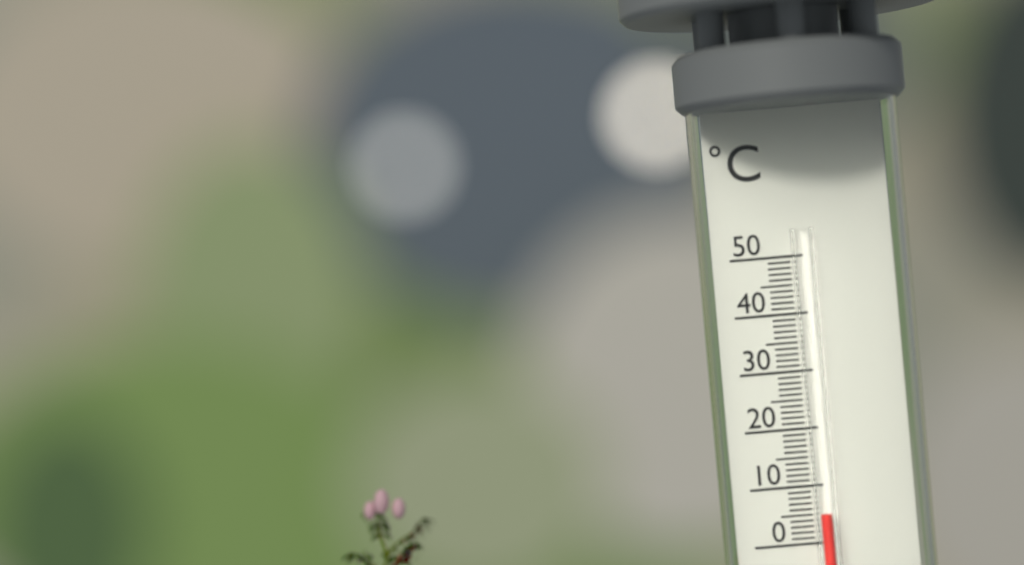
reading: 5 °C
